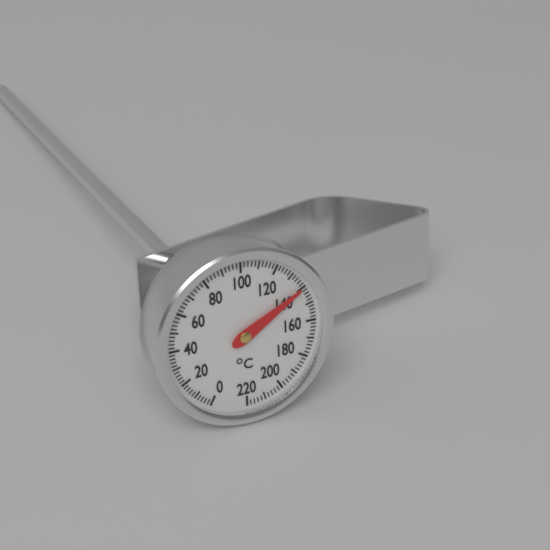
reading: 140 °C
